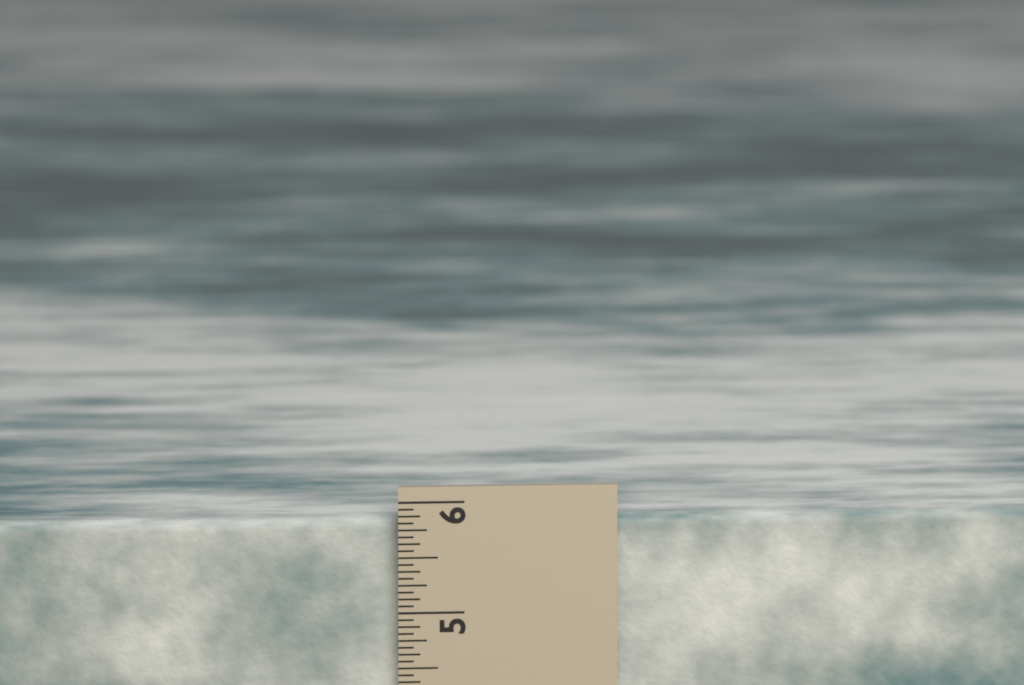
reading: 5.8125 in
